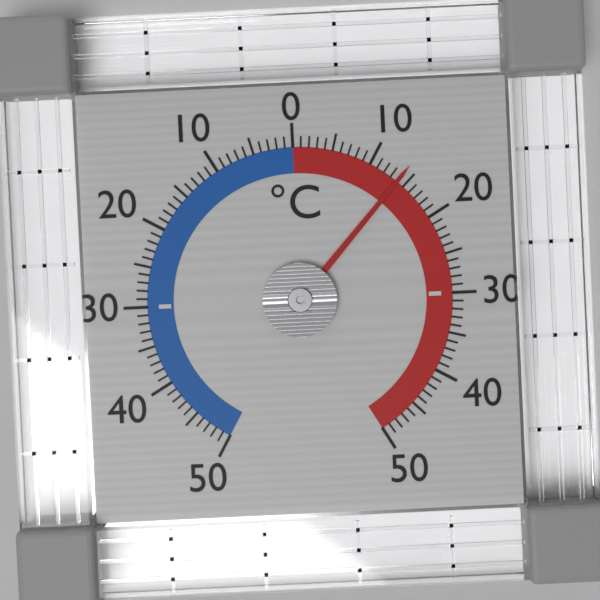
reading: 14 °C
